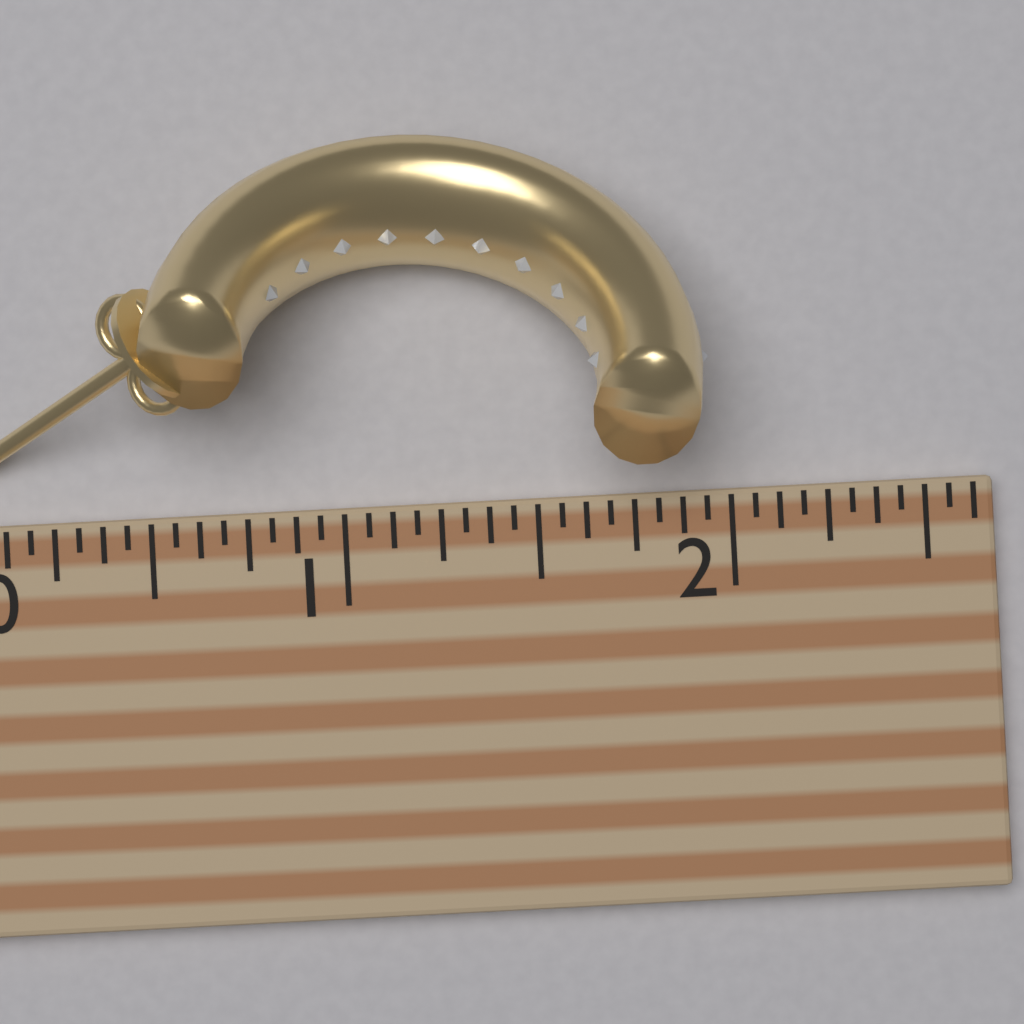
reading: 1.9375 (no unit)
